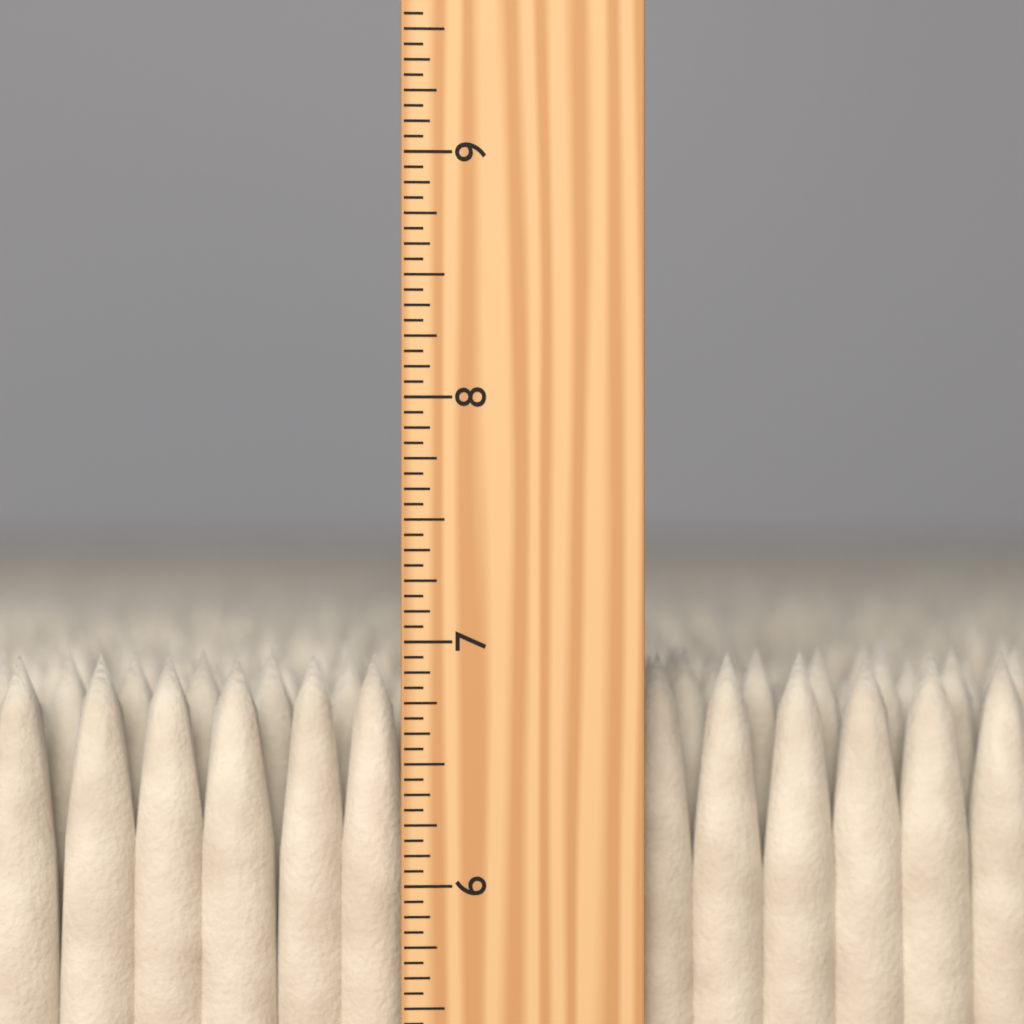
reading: 6.9375 inch
